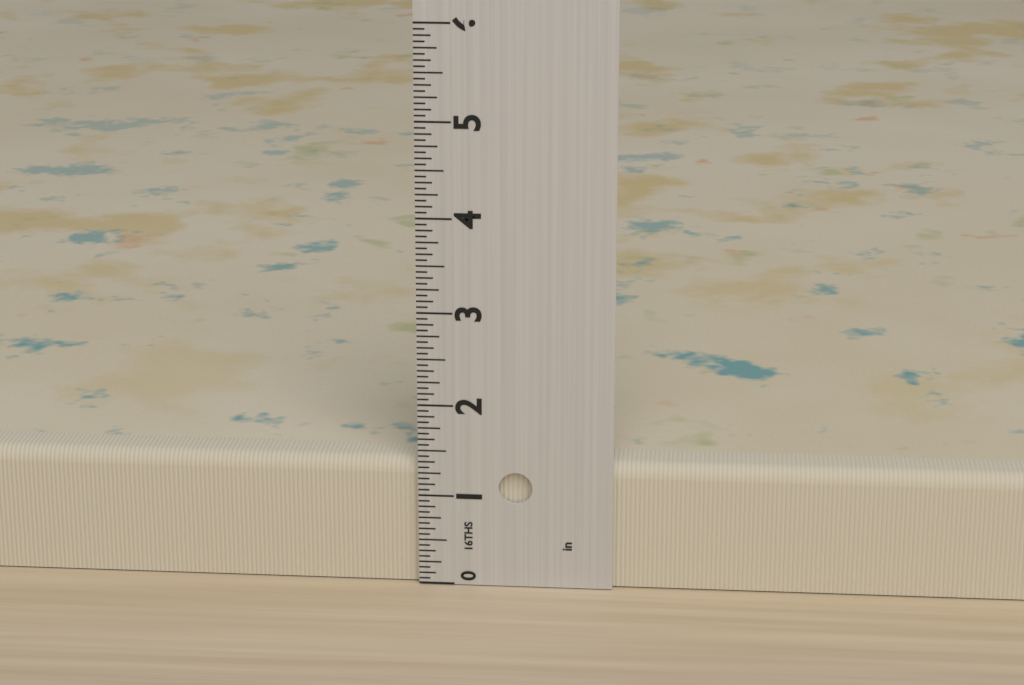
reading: 1.3750 in
